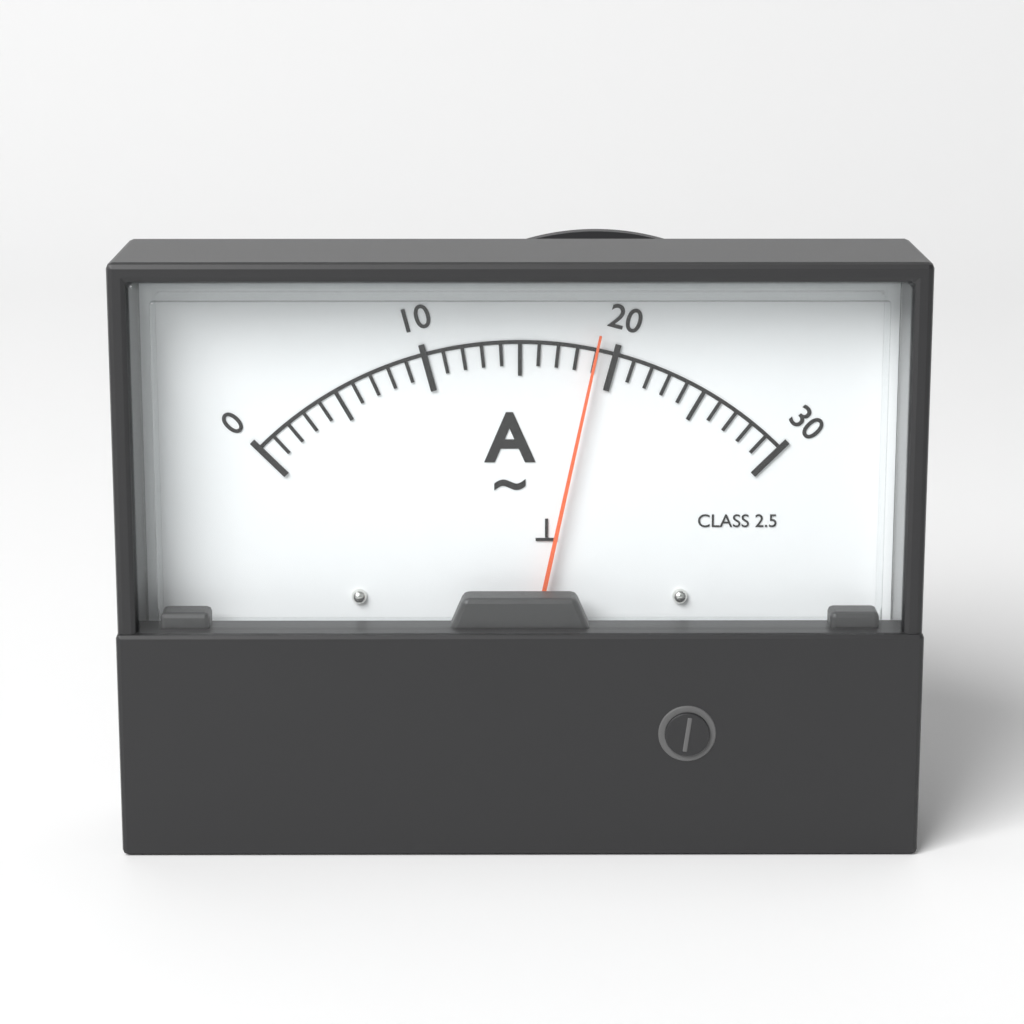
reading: 19 A
